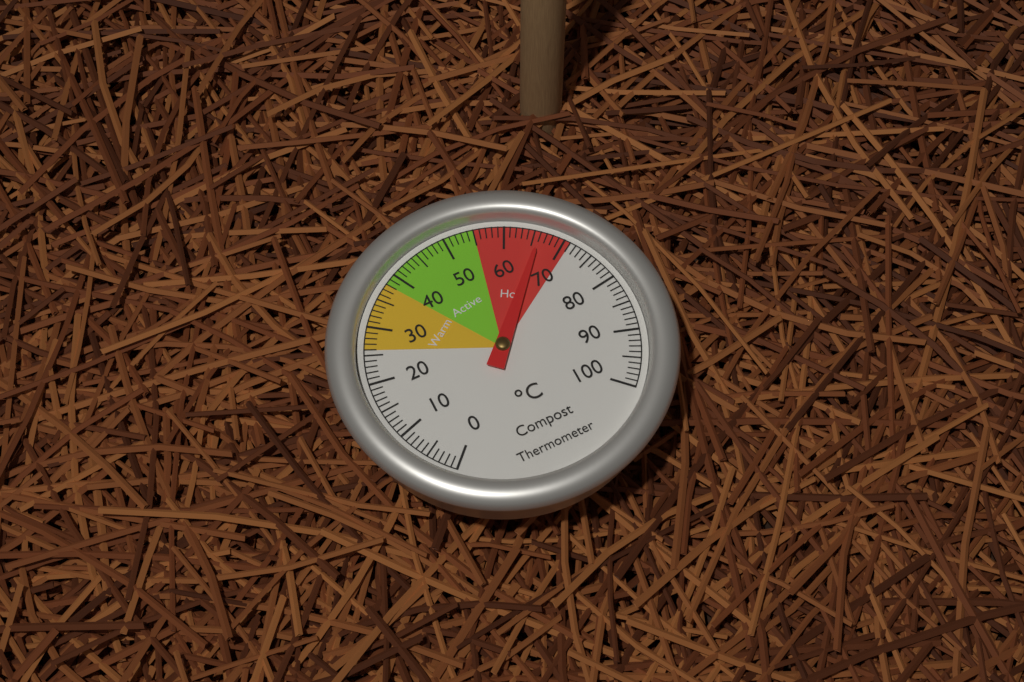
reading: 66 °C
